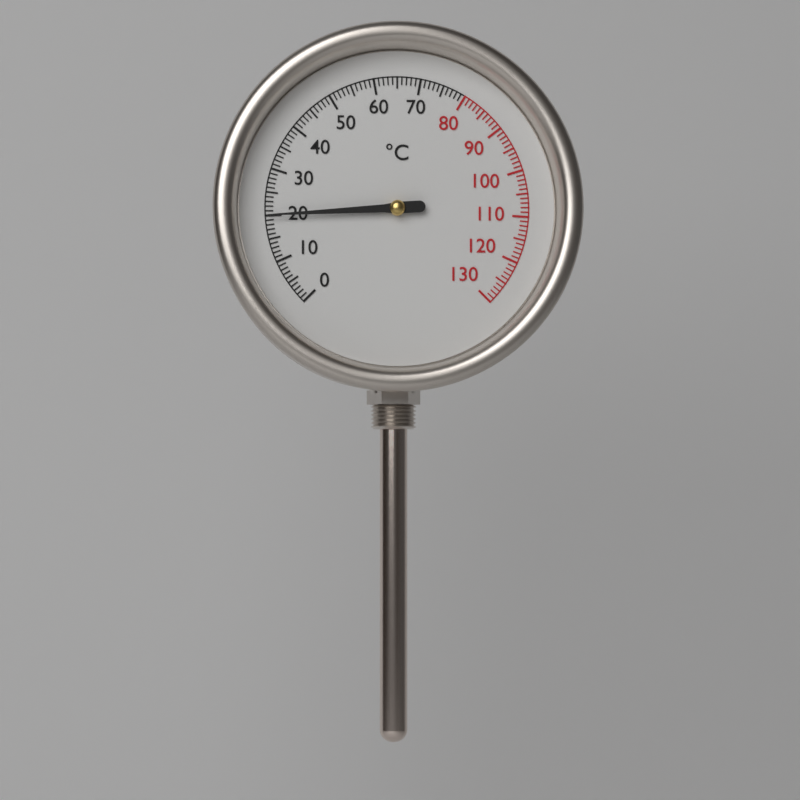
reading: 20 °C
